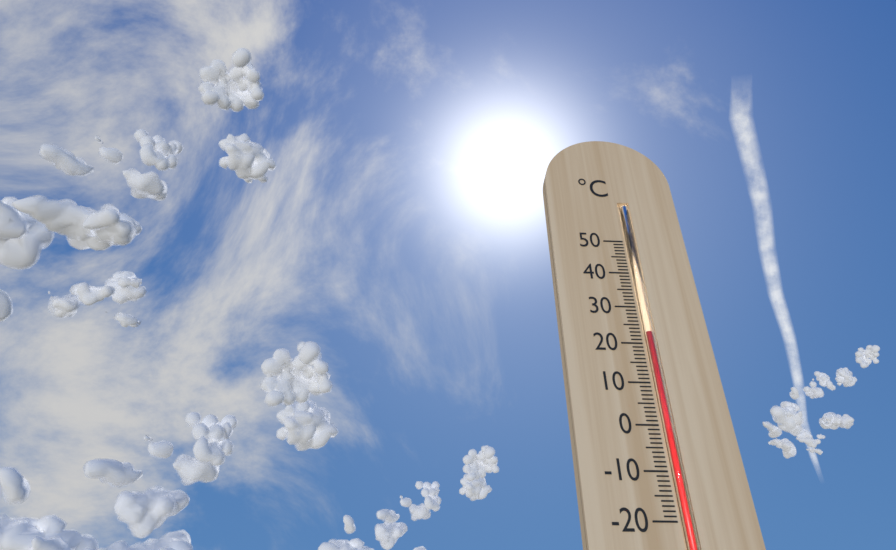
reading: 23 °C
